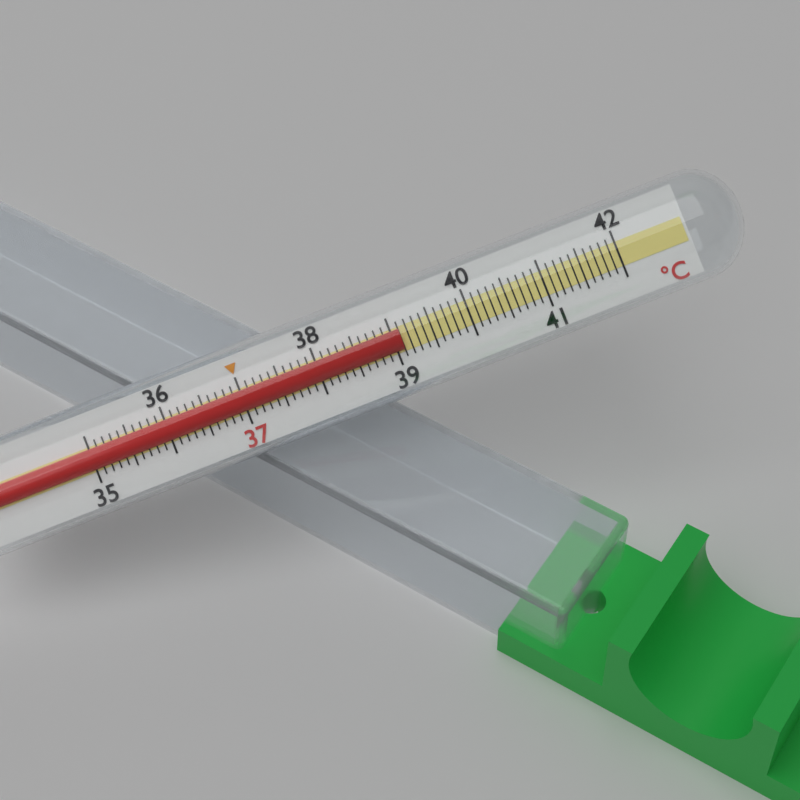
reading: 39.1 °C
